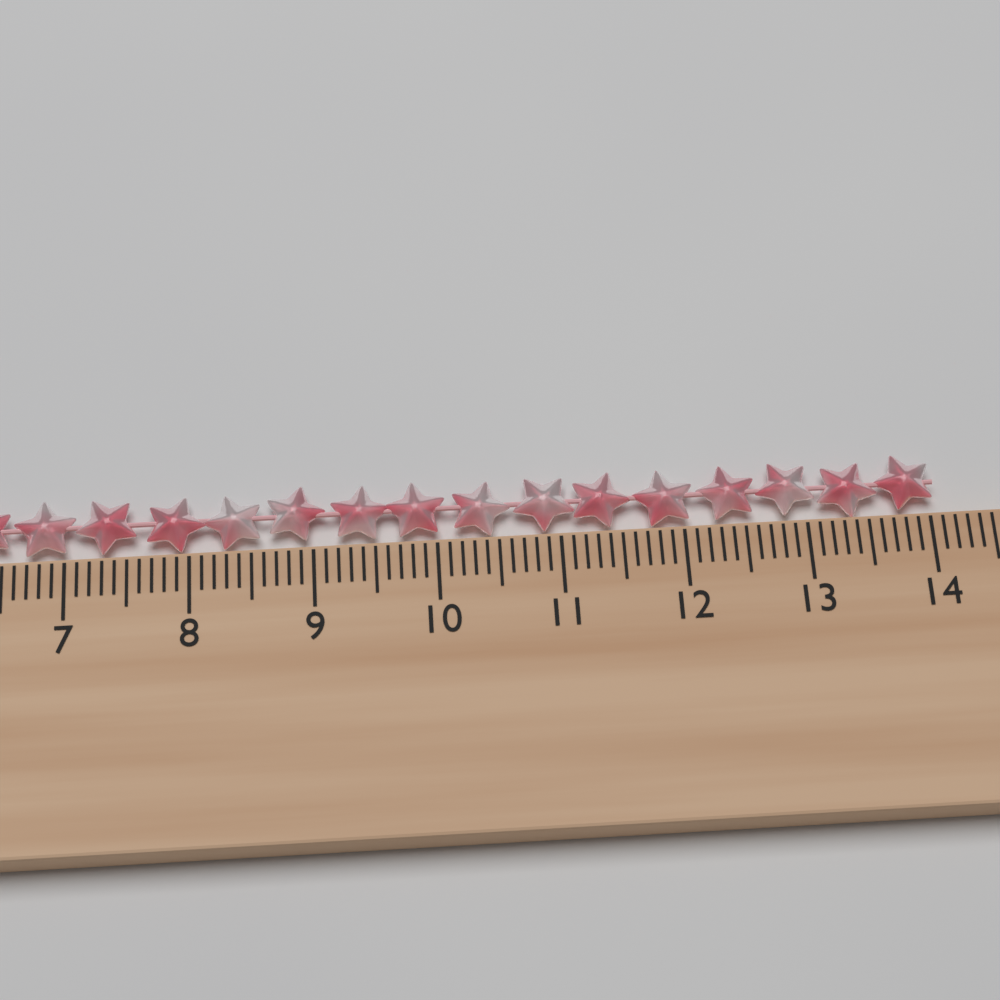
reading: 14.1 cm
